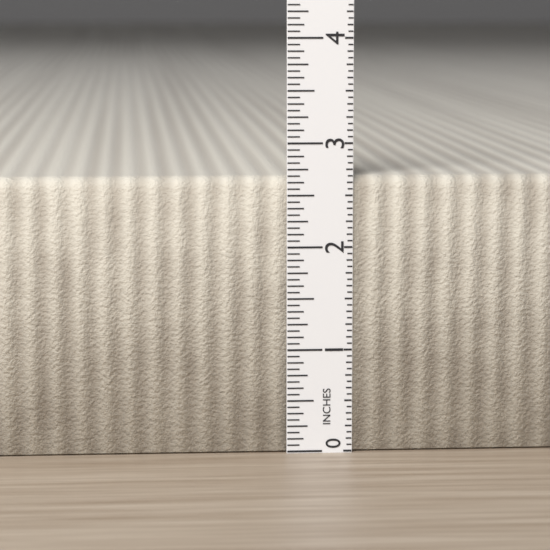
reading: 2.6875 in
